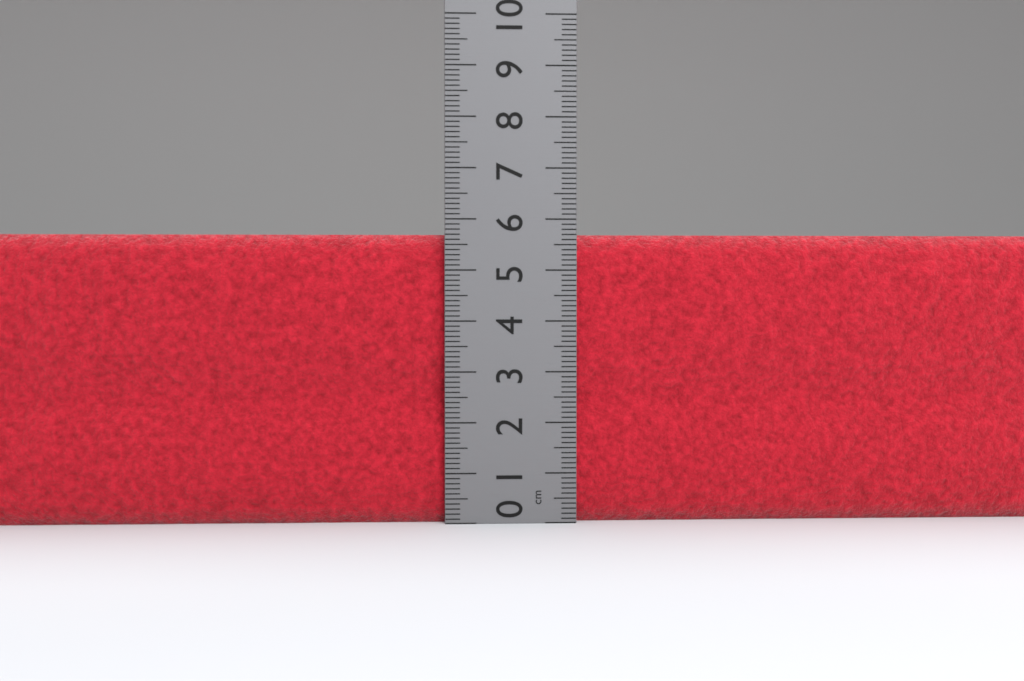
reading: 5.7 cm
